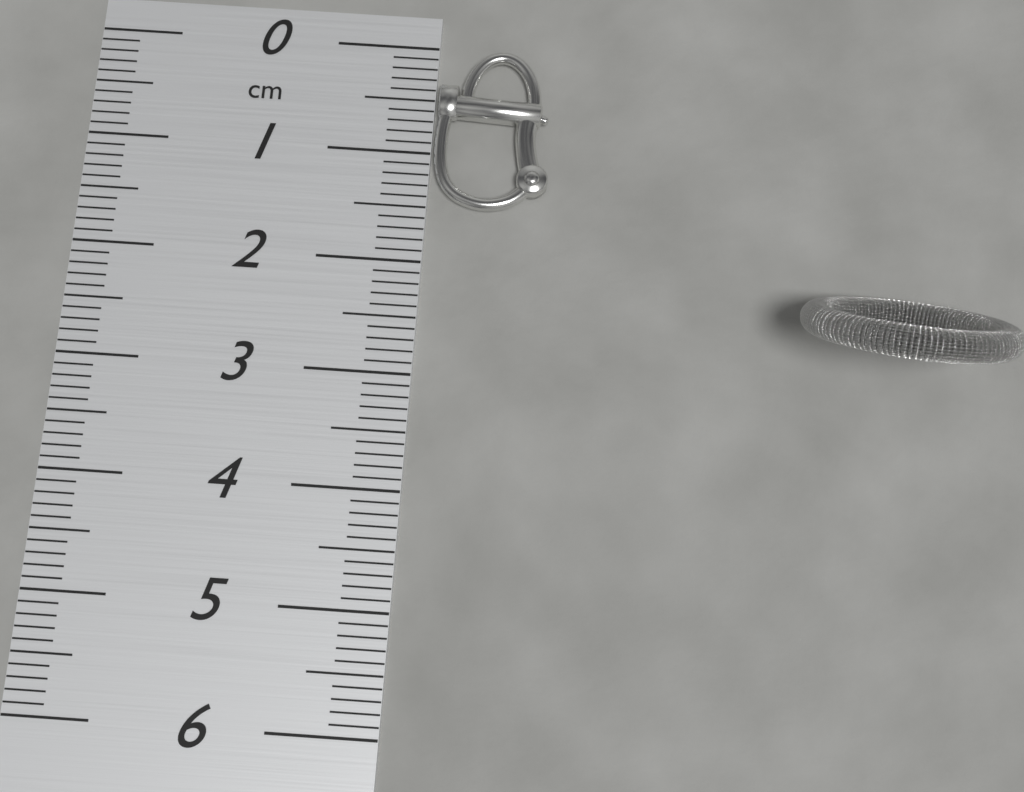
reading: 1.5 cm
